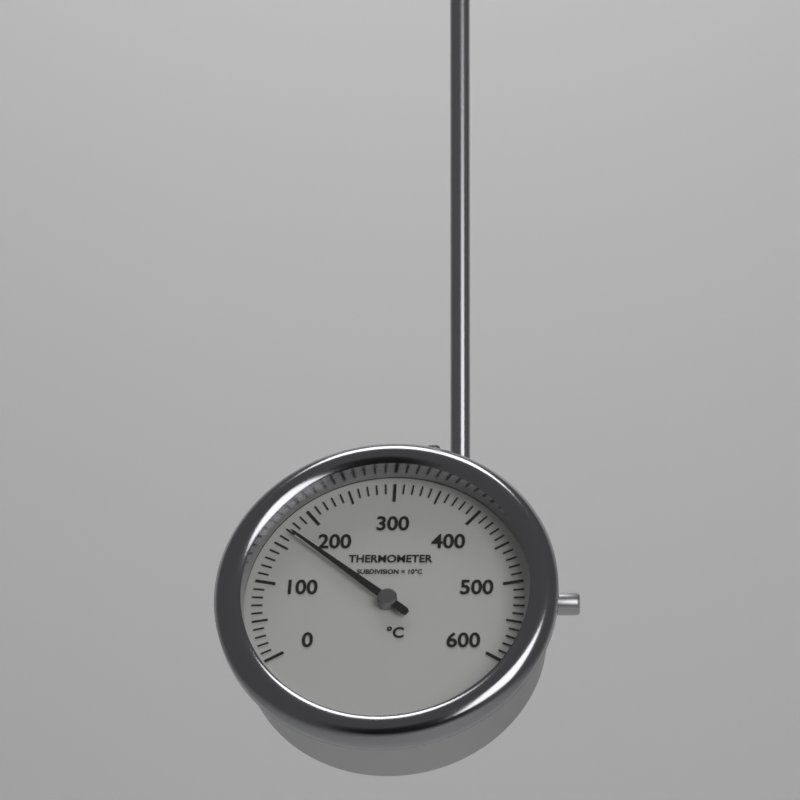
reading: 170 °C
